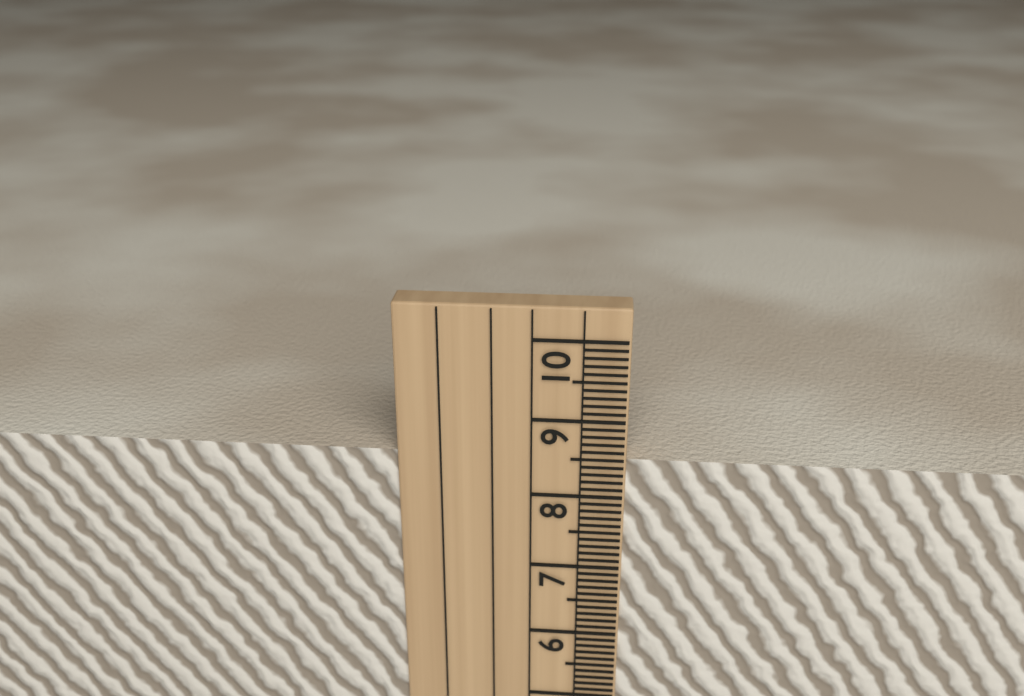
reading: 8.5 cm
